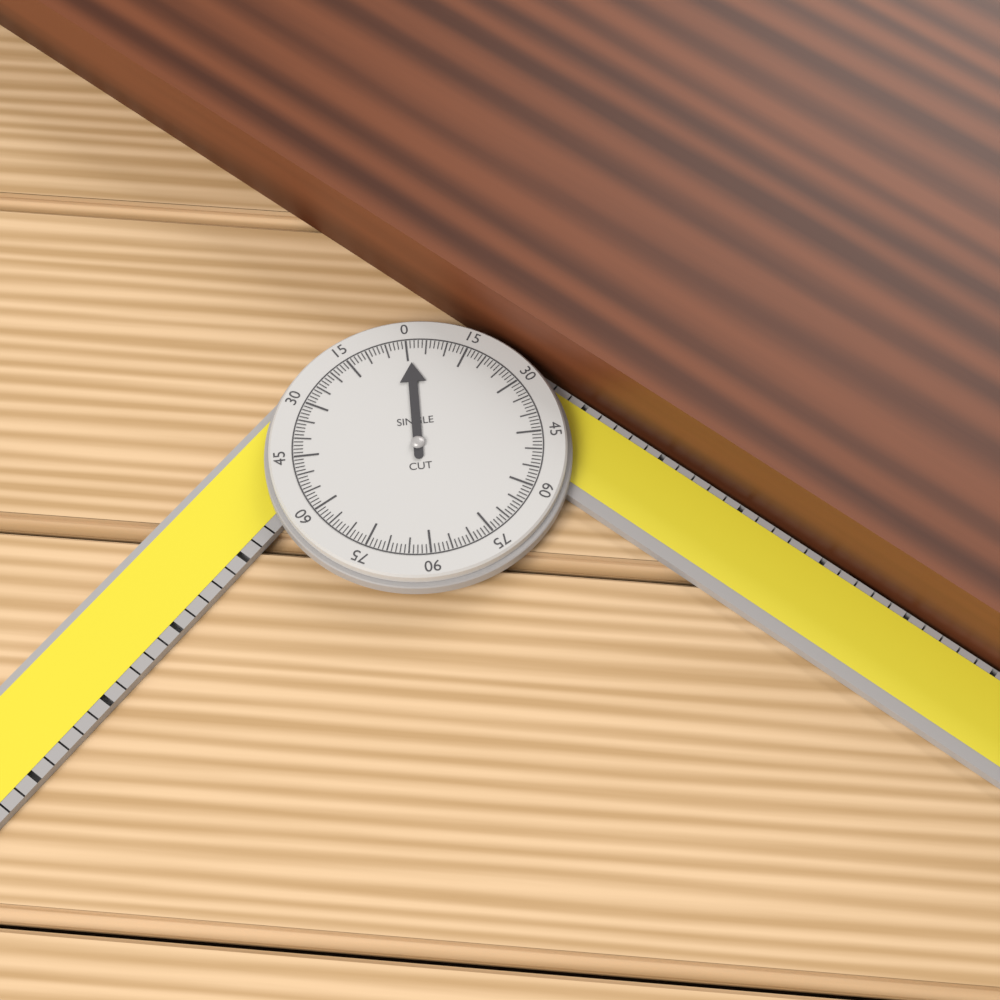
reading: 1 °
